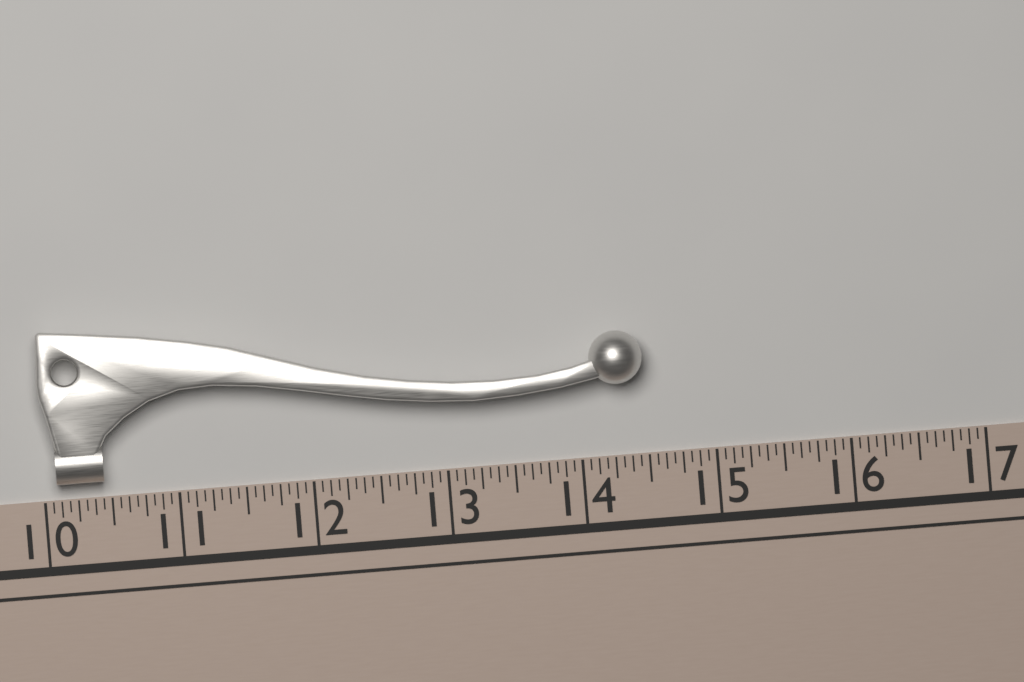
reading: 14.5000 (no unit)
